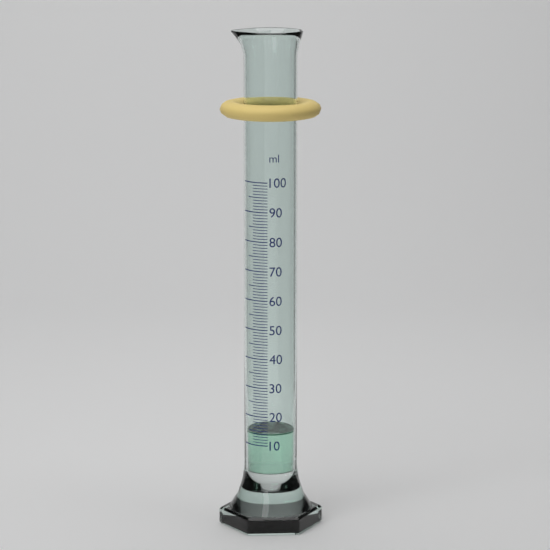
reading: 14 ml
